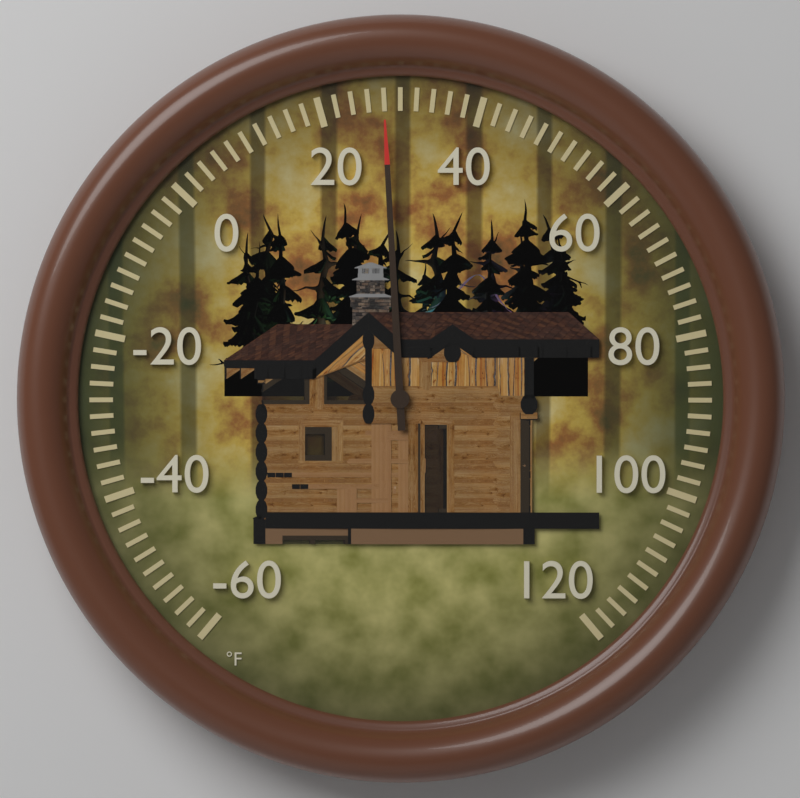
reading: 28 °F
